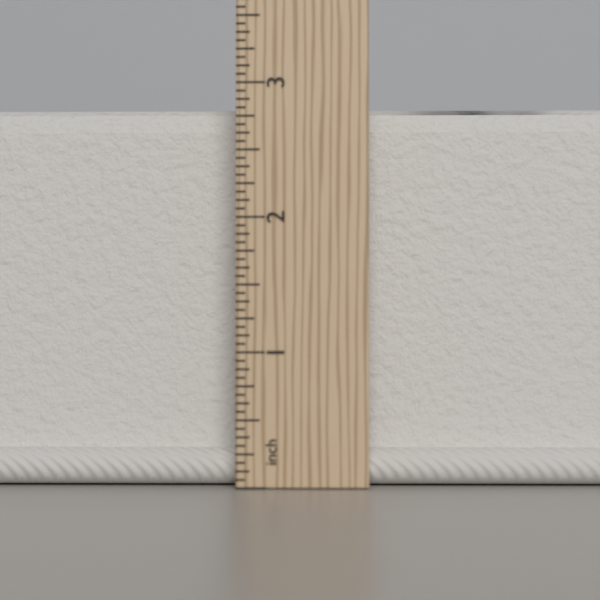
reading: 2.8750 in
